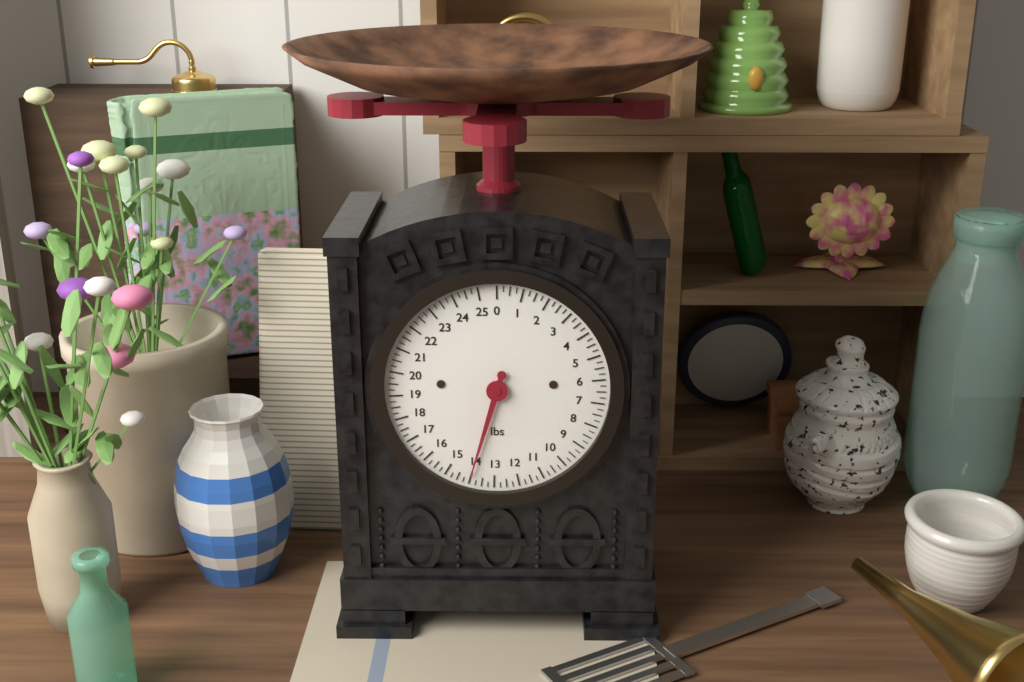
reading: 14.00 lbs
